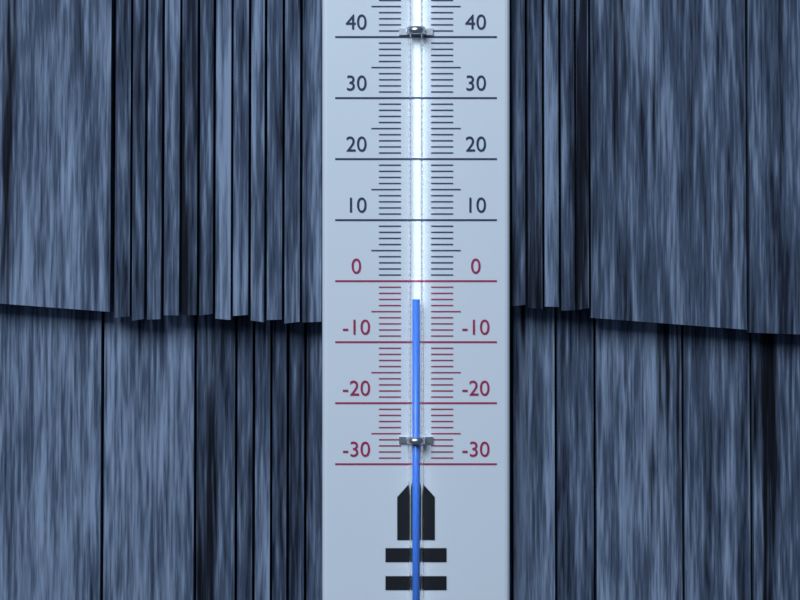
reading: -3 °C
